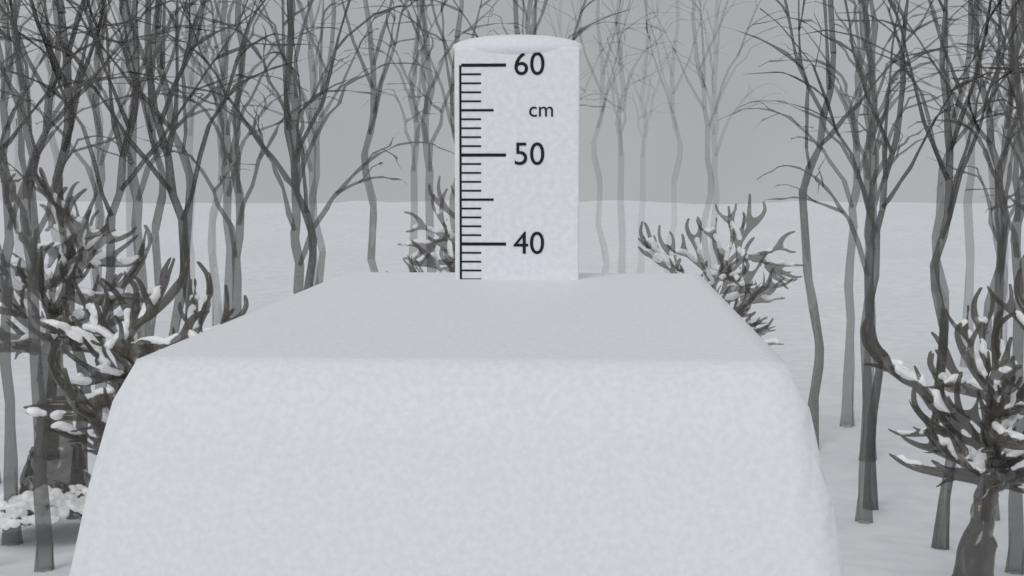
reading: 36 cm
